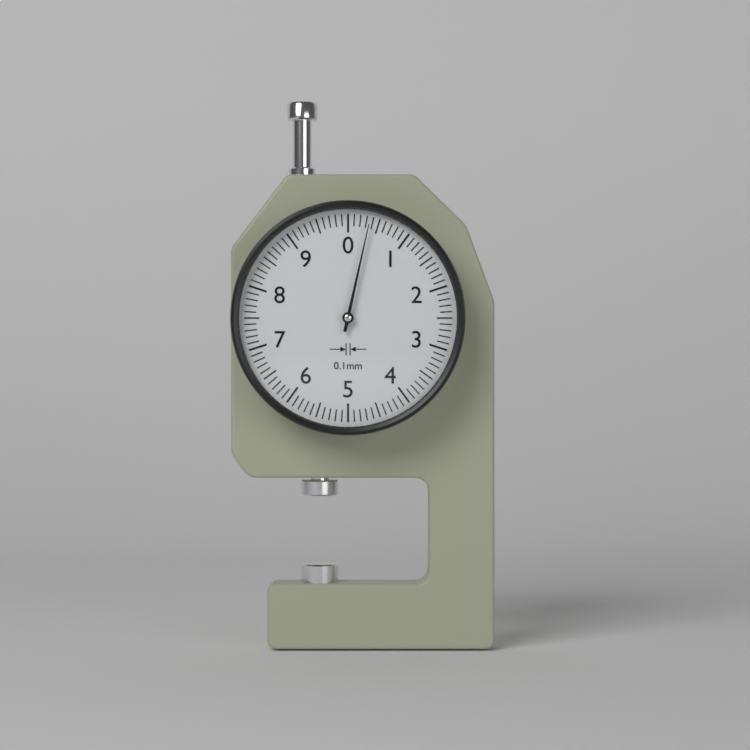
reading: 0.35 mm
